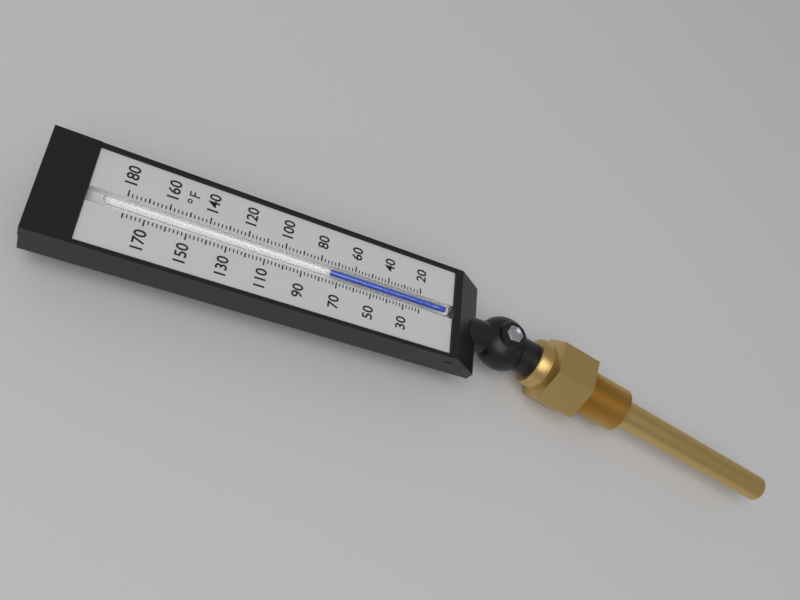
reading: 74 °F
